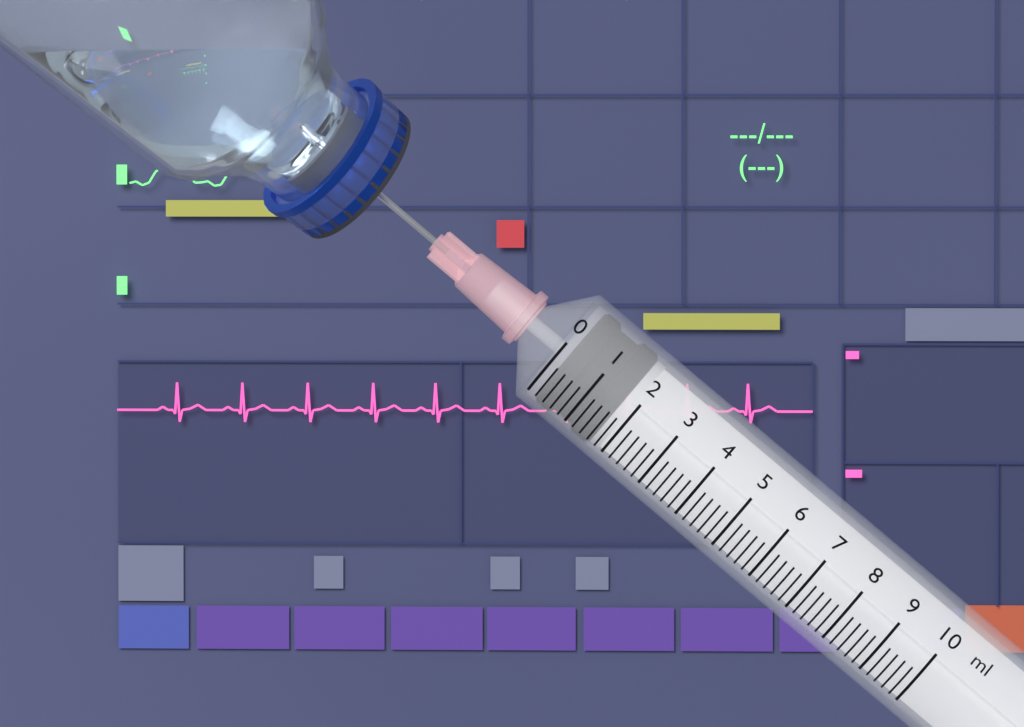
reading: 0.2 ml
